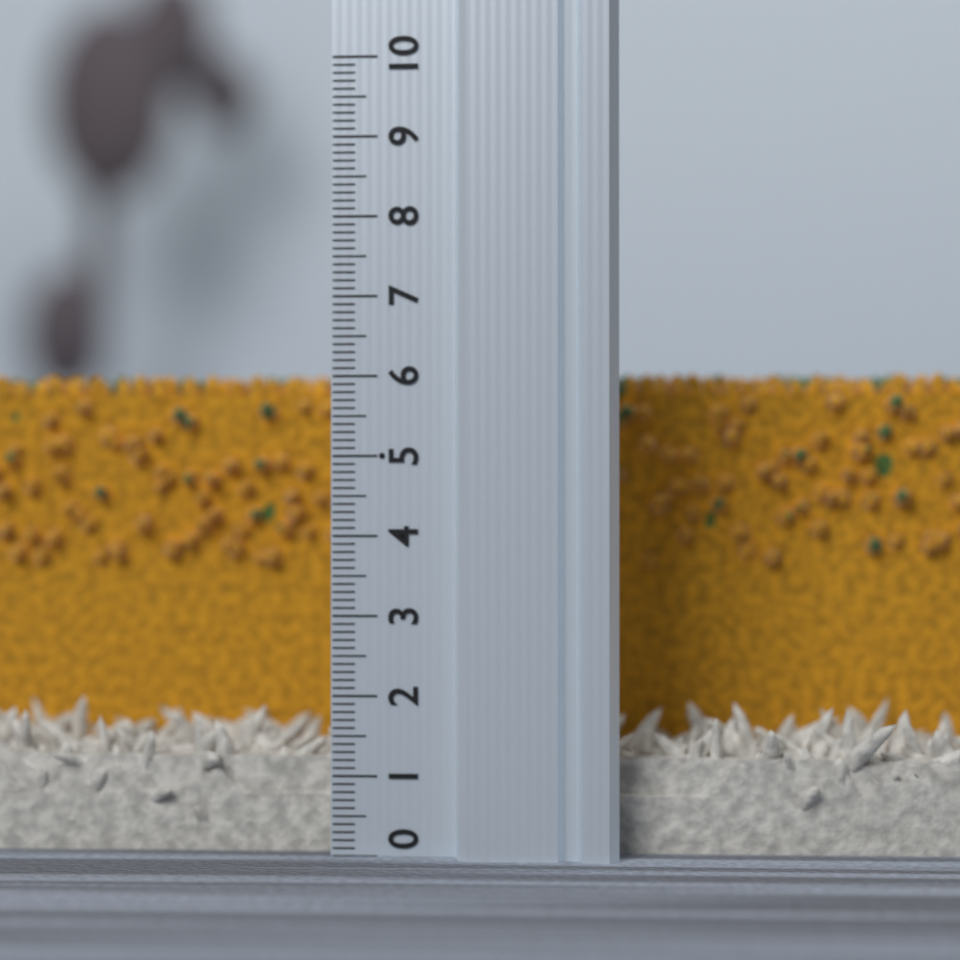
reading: 6.2 (no unit)
